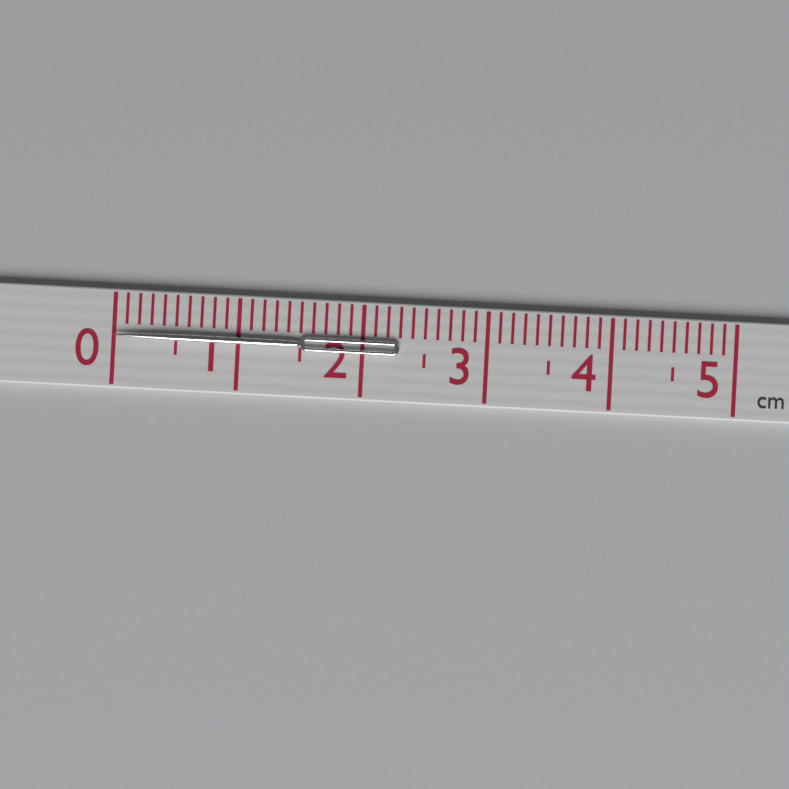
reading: 2.3 cm
